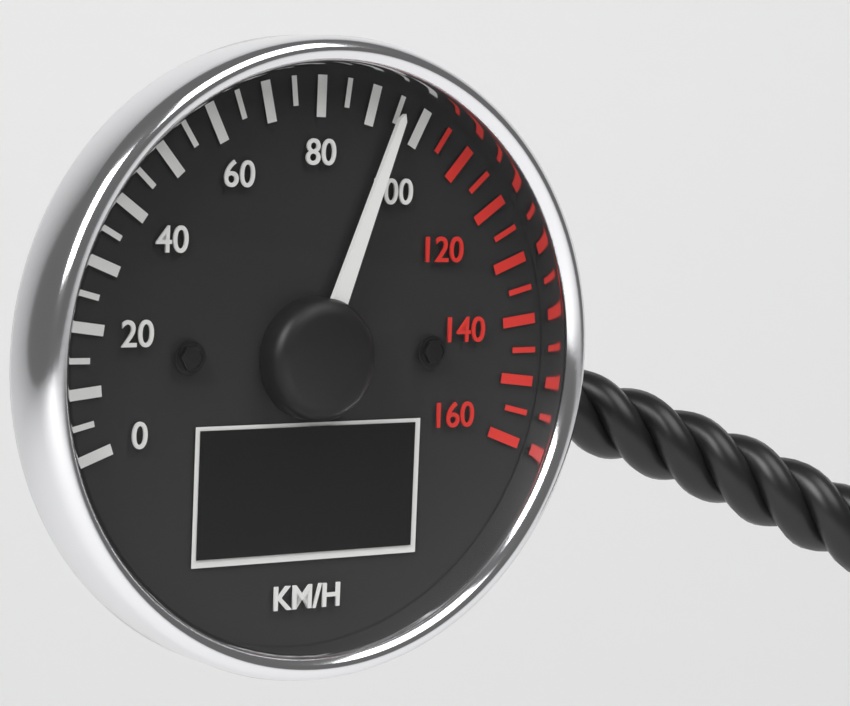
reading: 95 km/h
